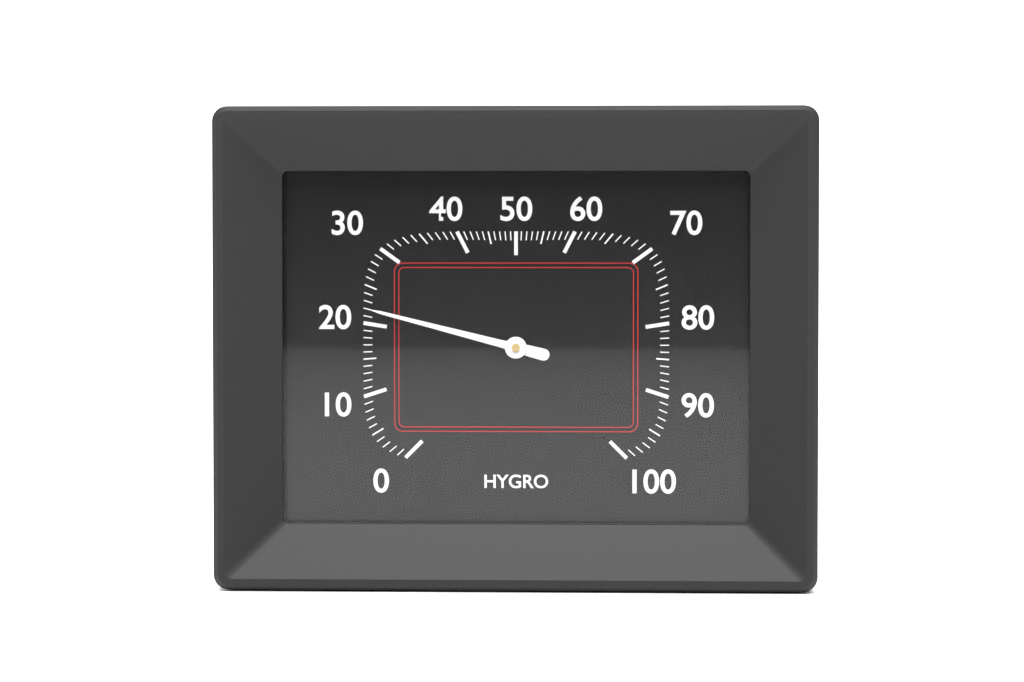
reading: 22 %
